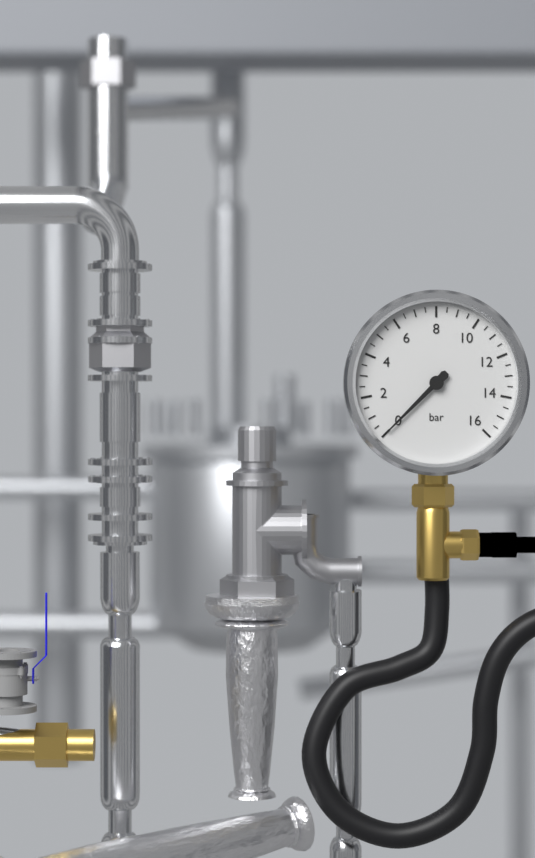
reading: 0.0 bar
